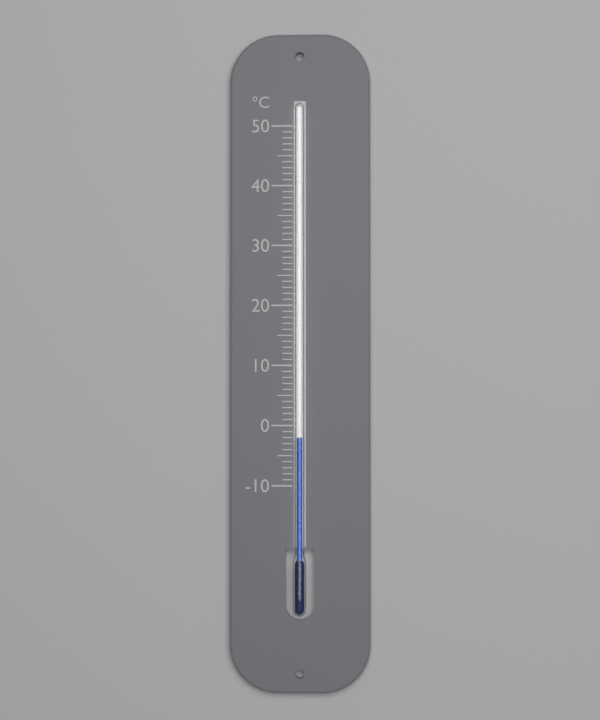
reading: -2 °C
